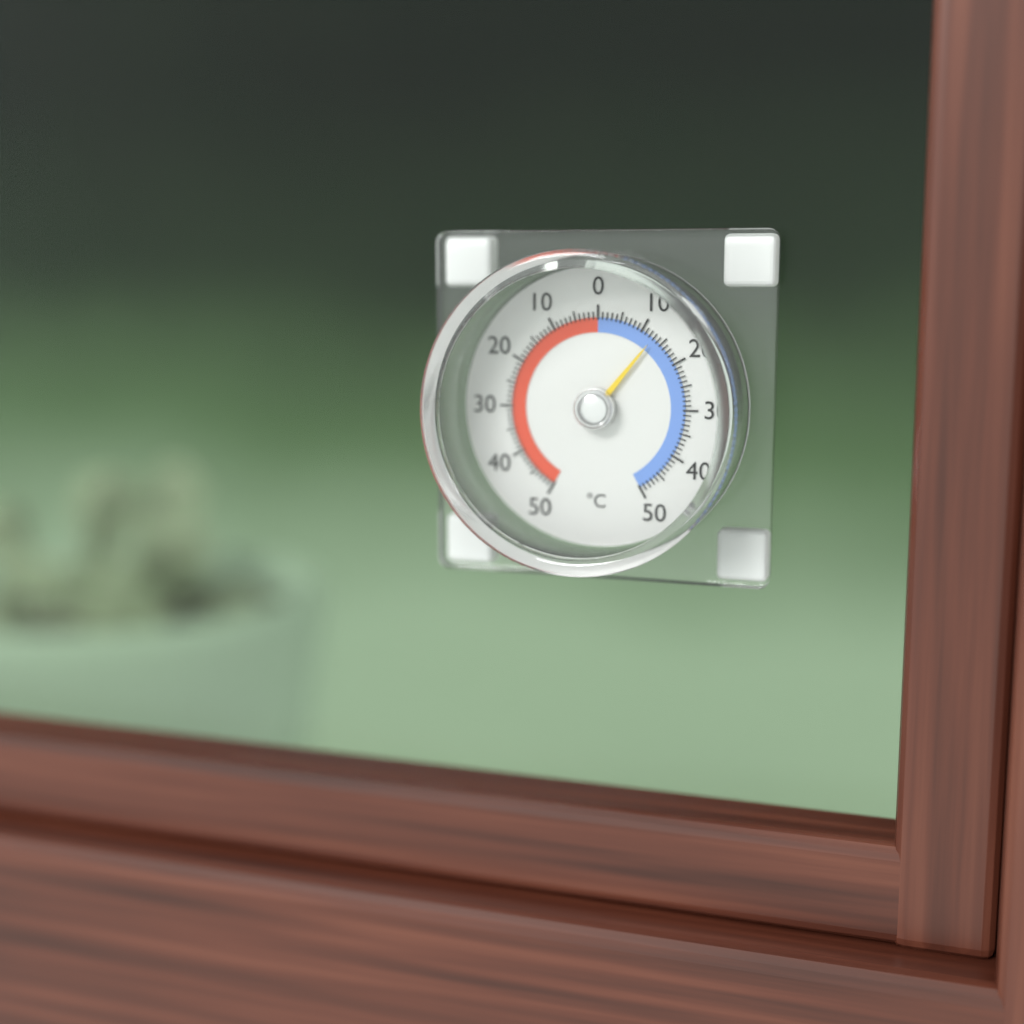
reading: -13 °C
